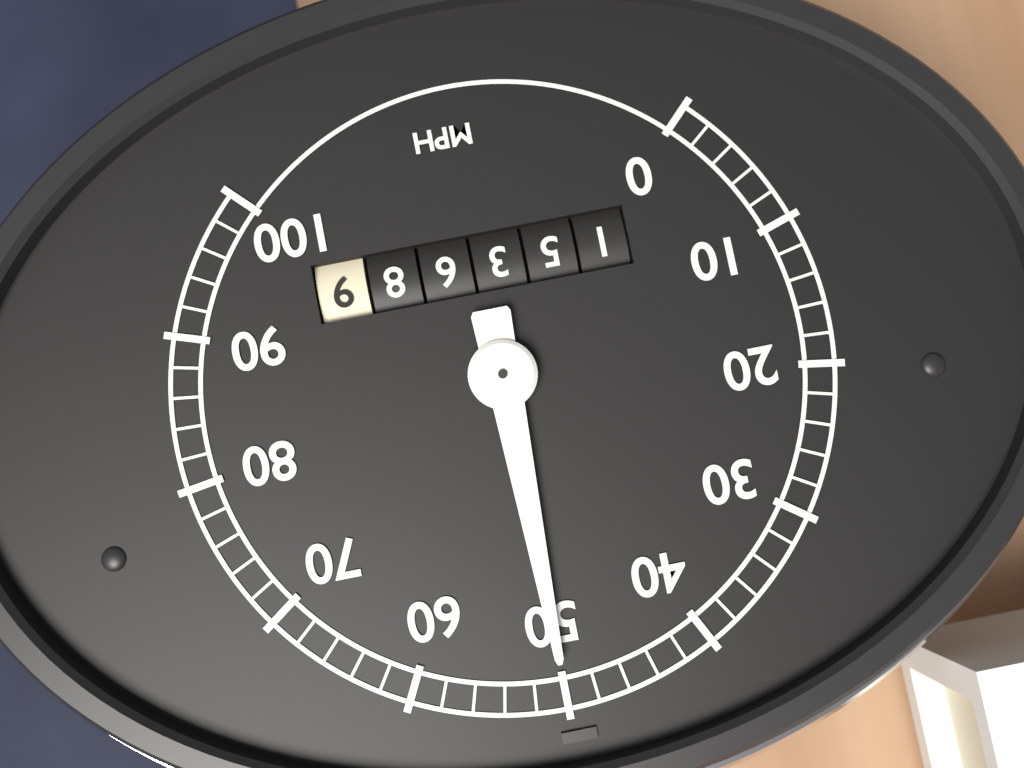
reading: 50 mph
